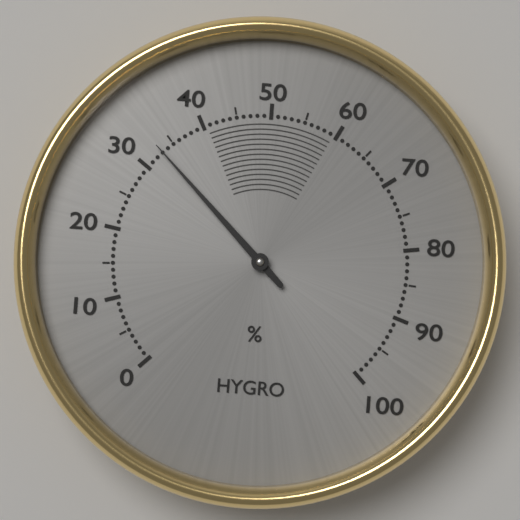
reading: 33 %
